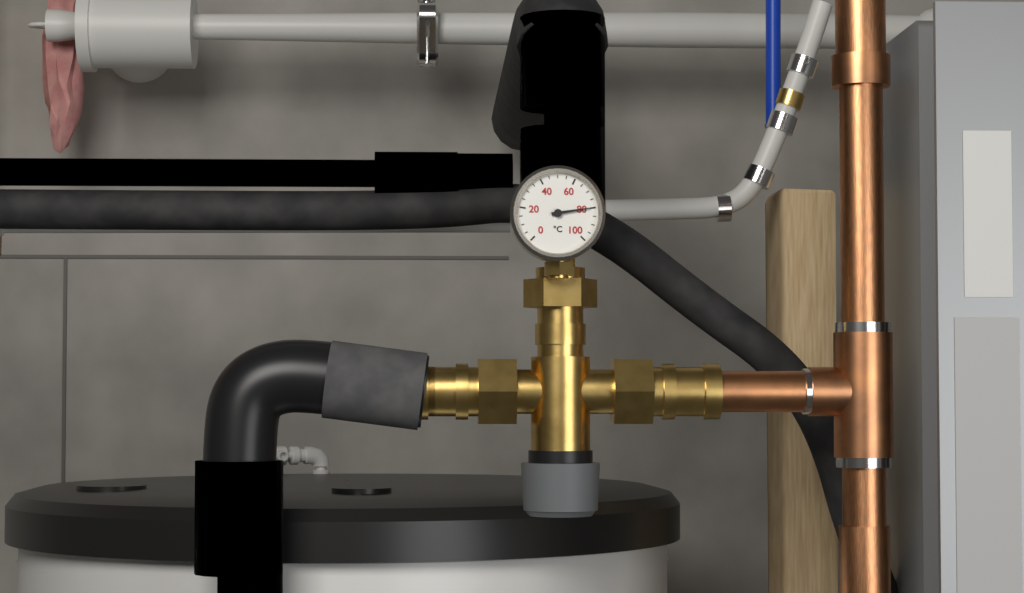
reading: 80 °C
